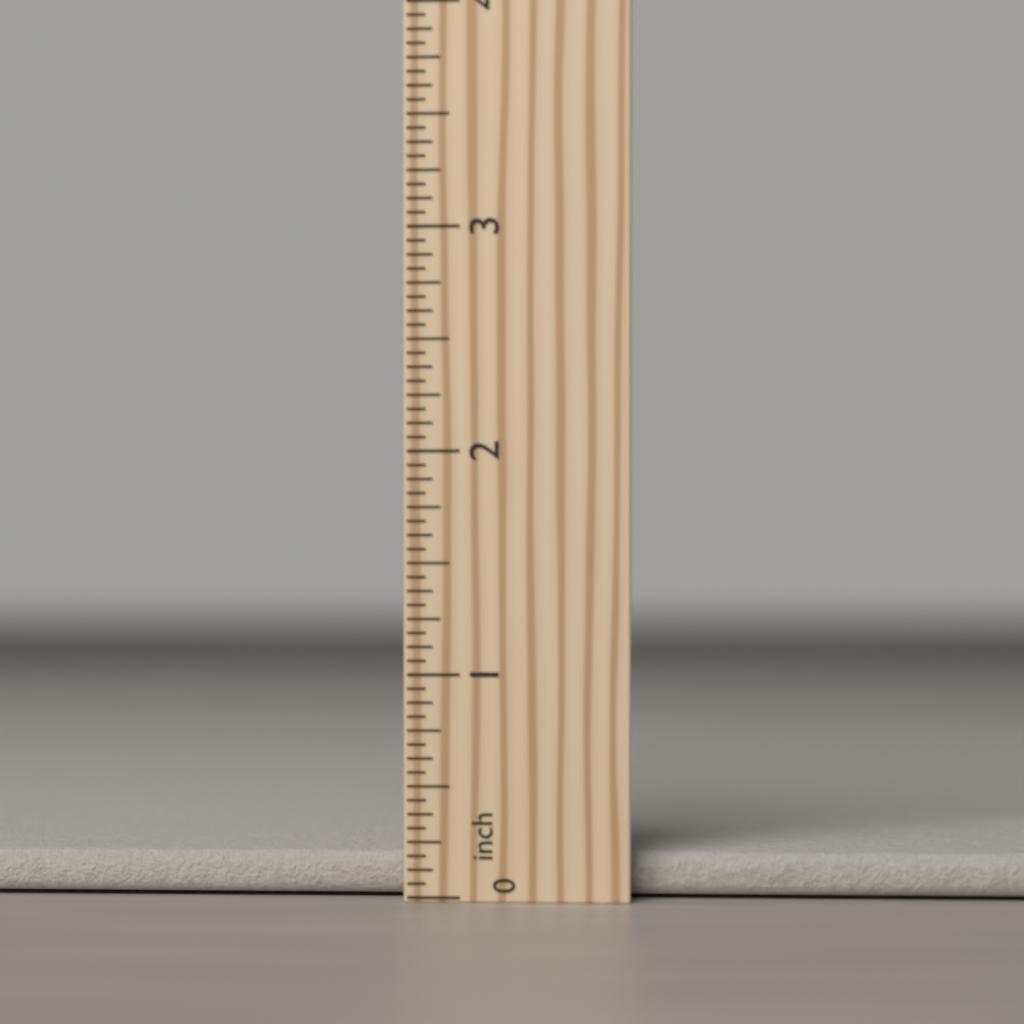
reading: 0.1875 inch
